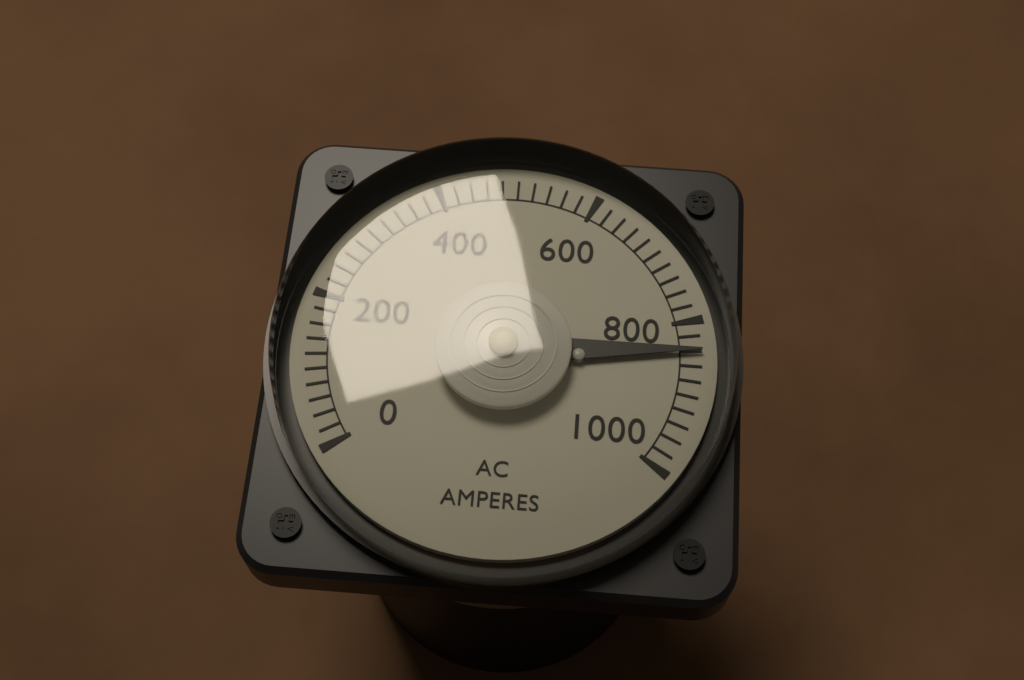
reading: 840 A
